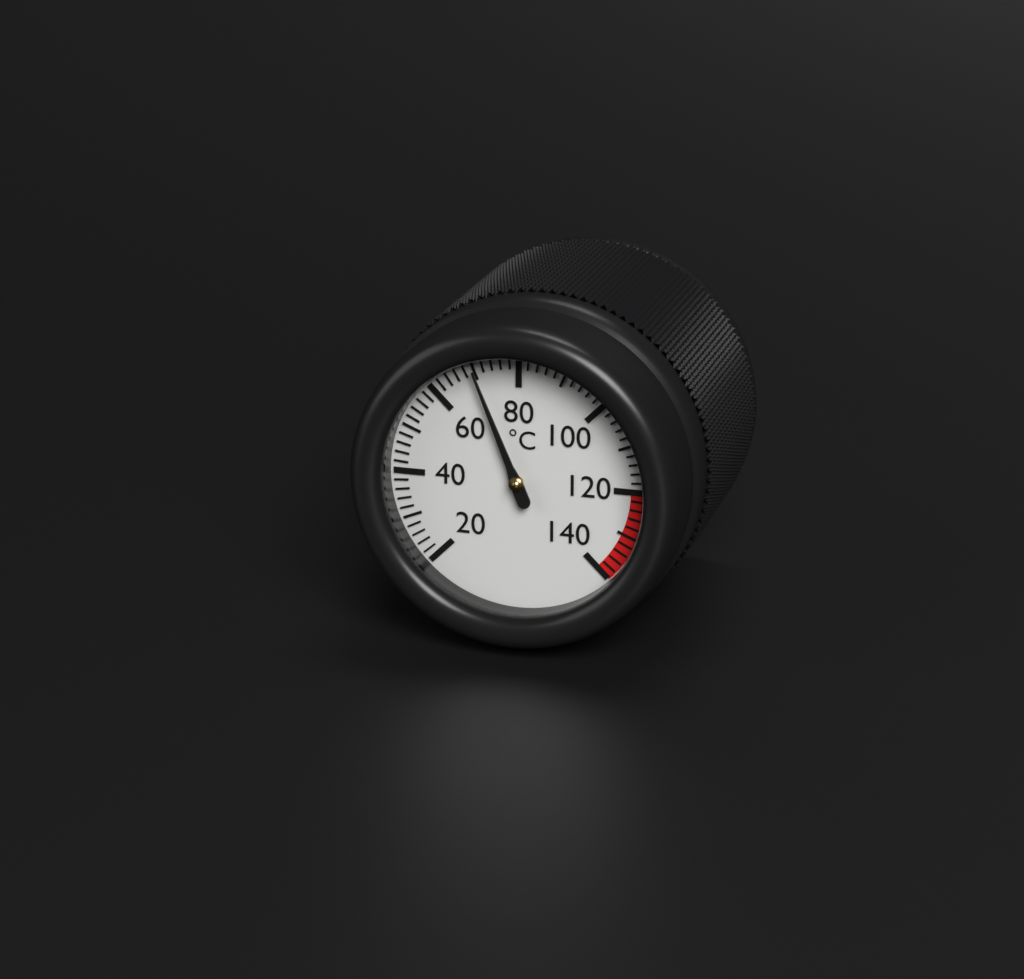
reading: 70 °C
